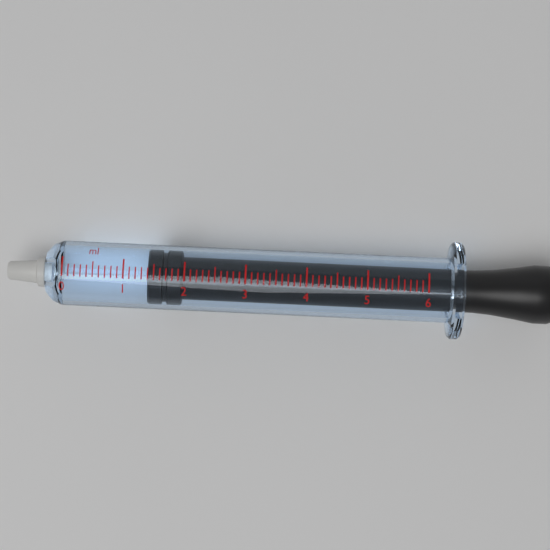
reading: 1.4 ml
